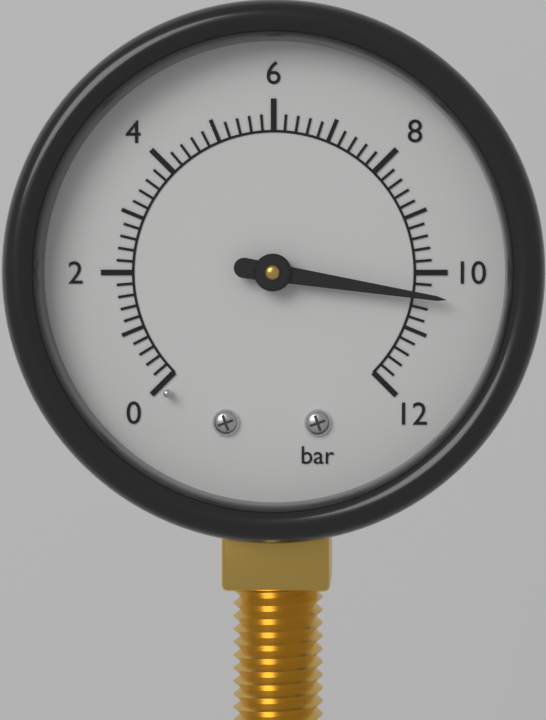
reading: 10.4 bar
